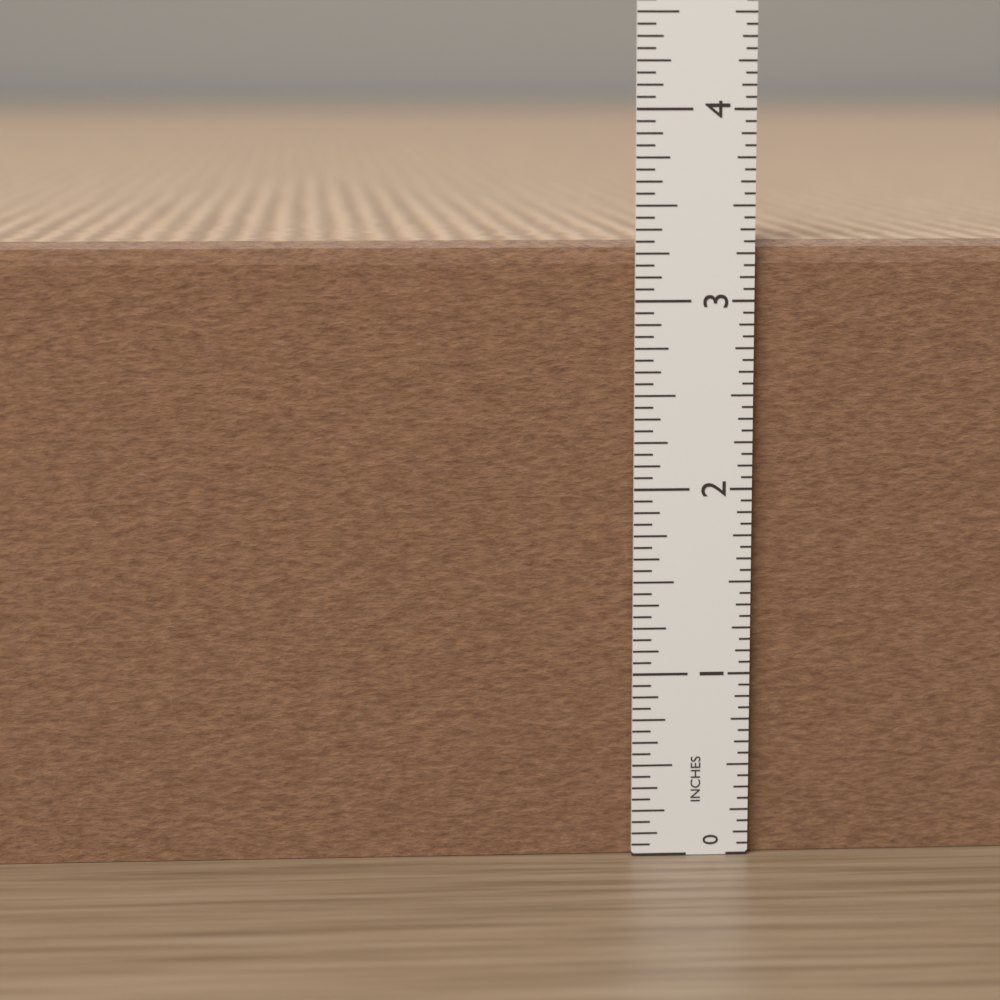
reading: 3.3125 in
